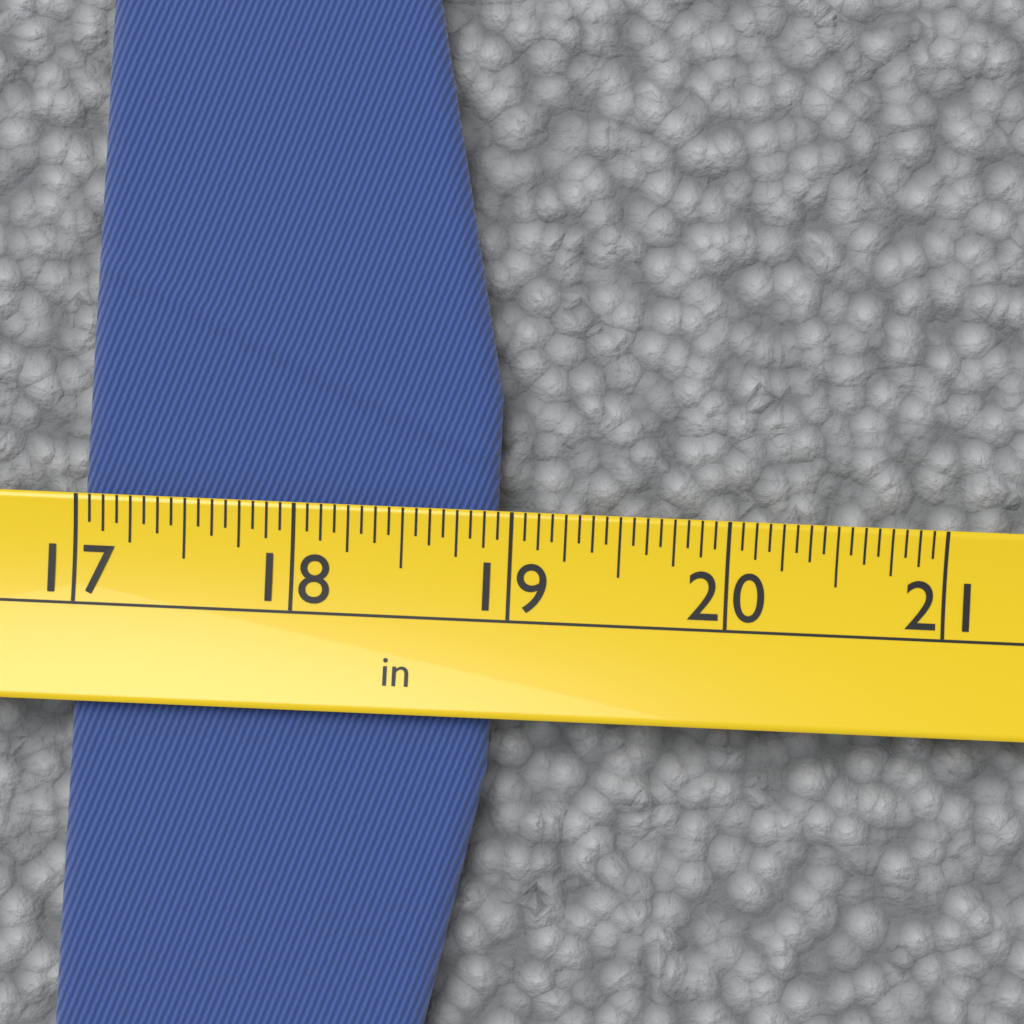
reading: 18.9375 in
